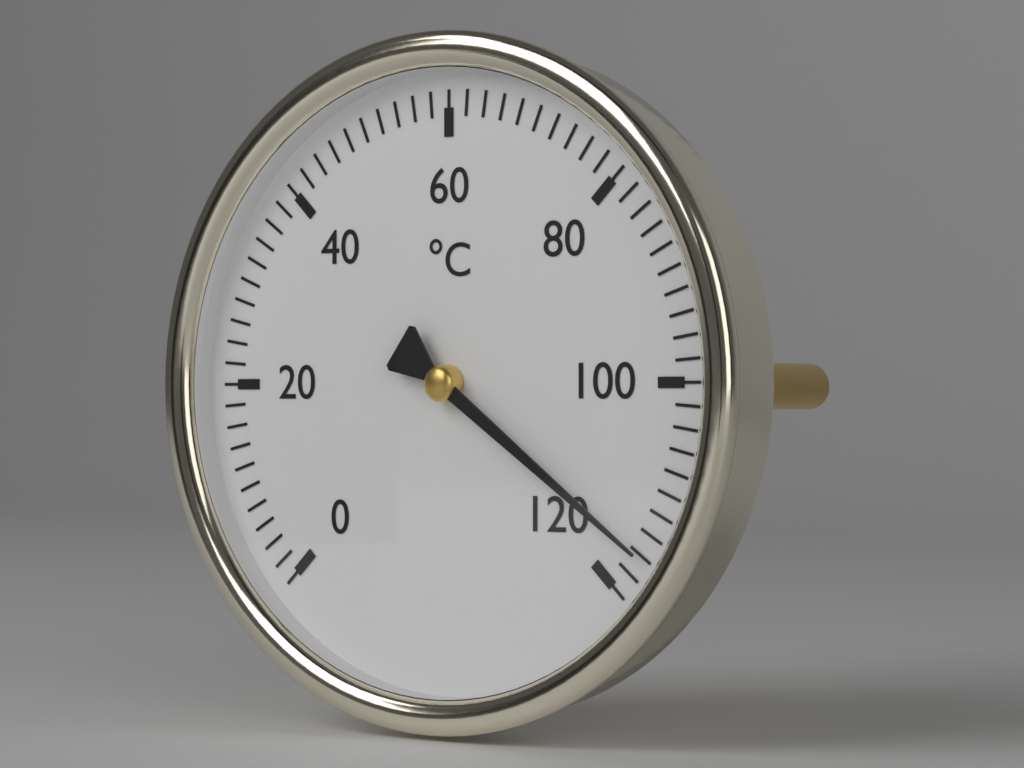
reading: 116 °C
